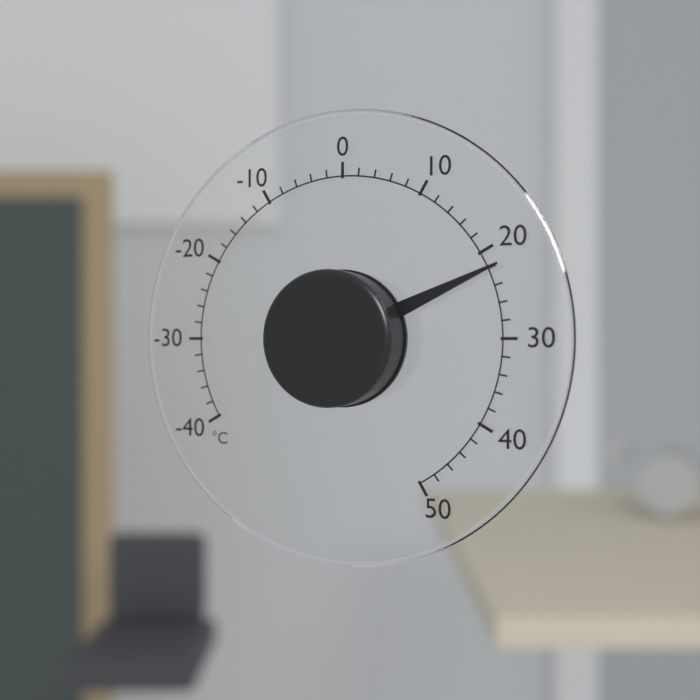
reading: 22 °C
